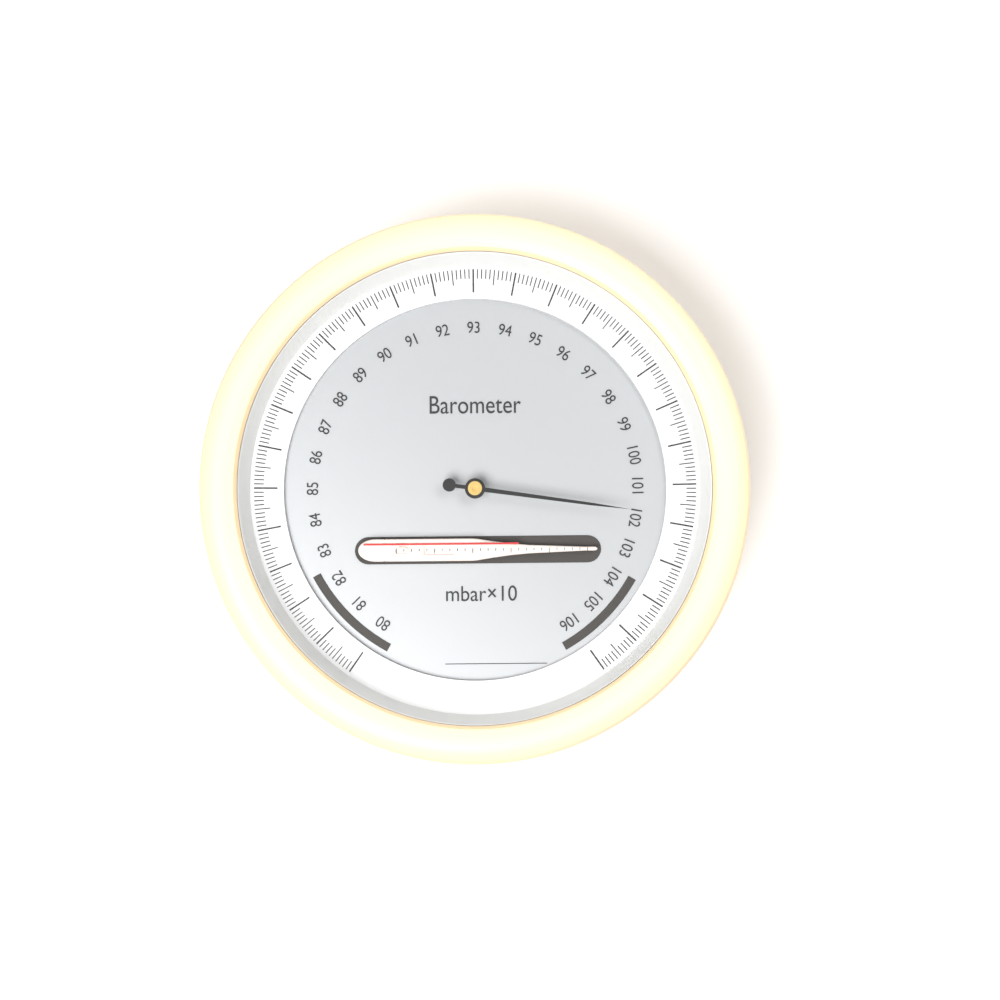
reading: 101.8 mbar×10
